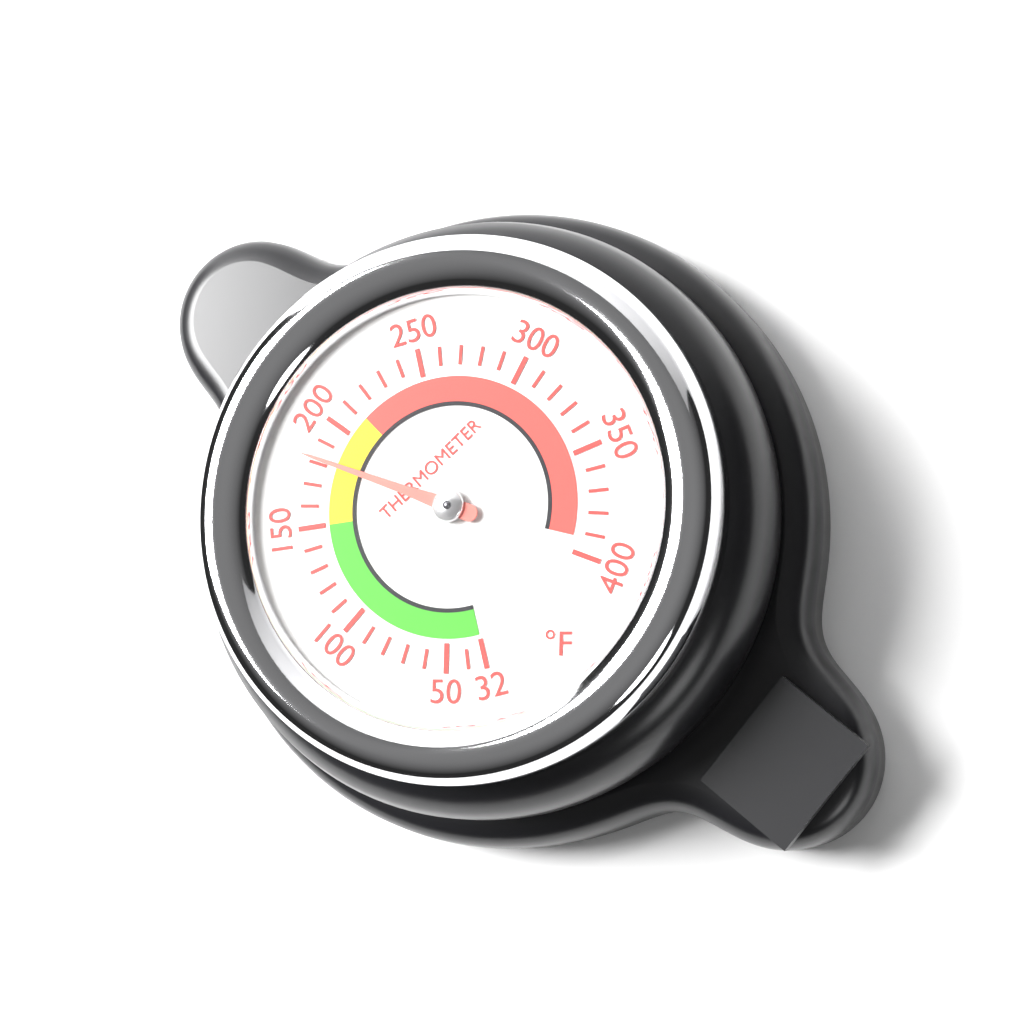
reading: 182 °F
